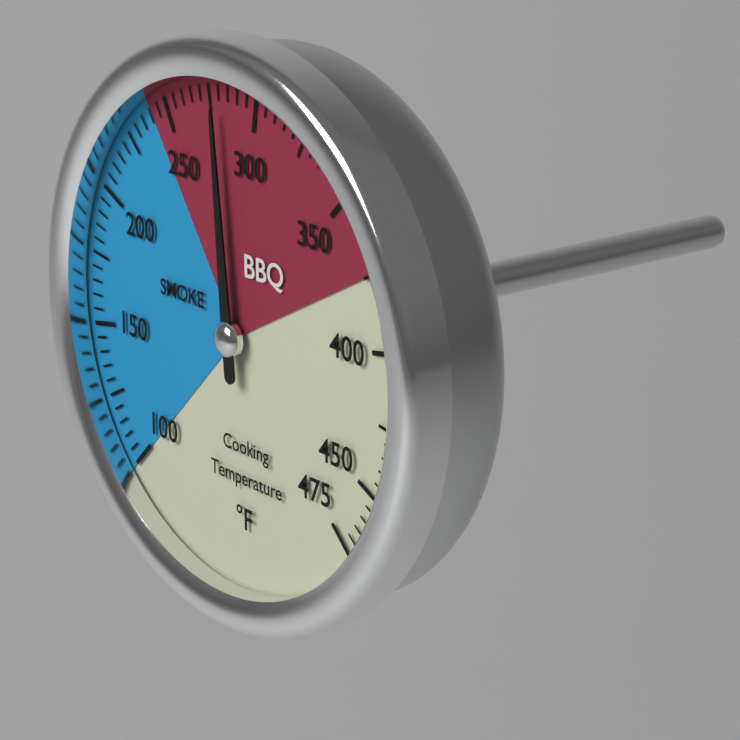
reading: 280 °F
